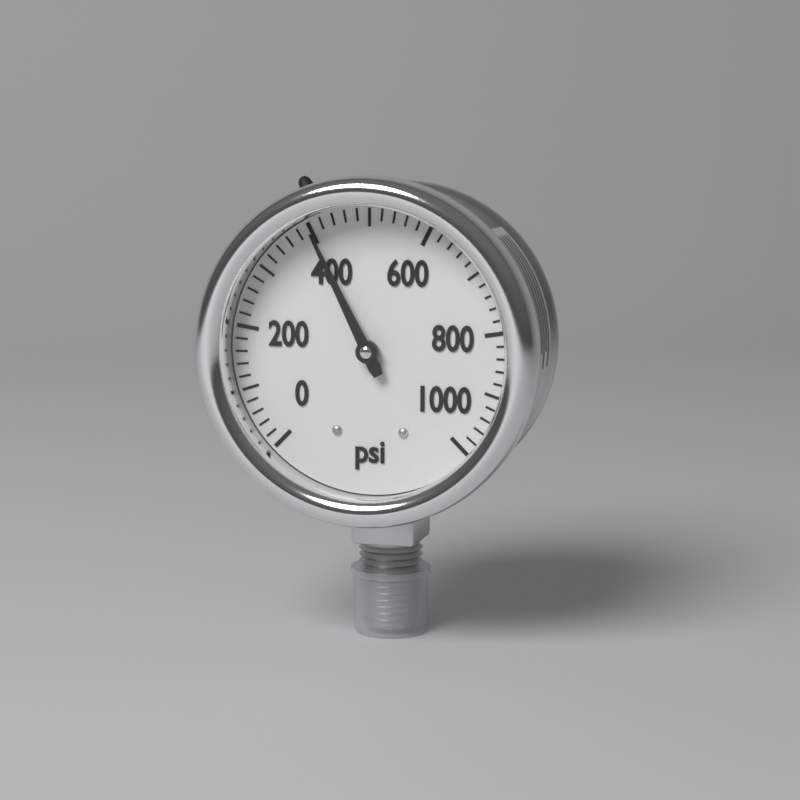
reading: 400 psi
